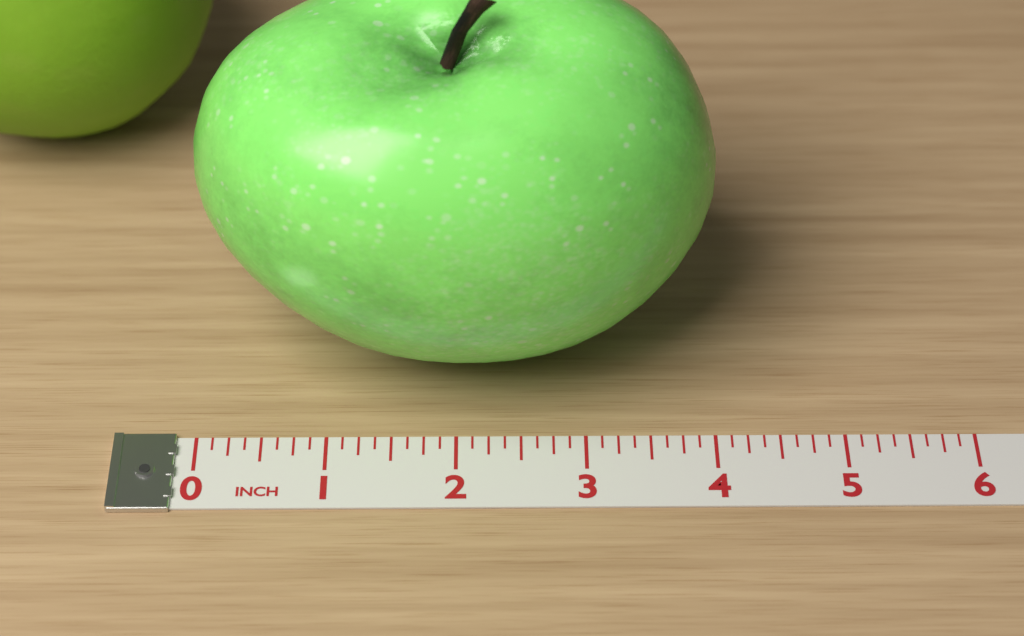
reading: 4.000 inch
